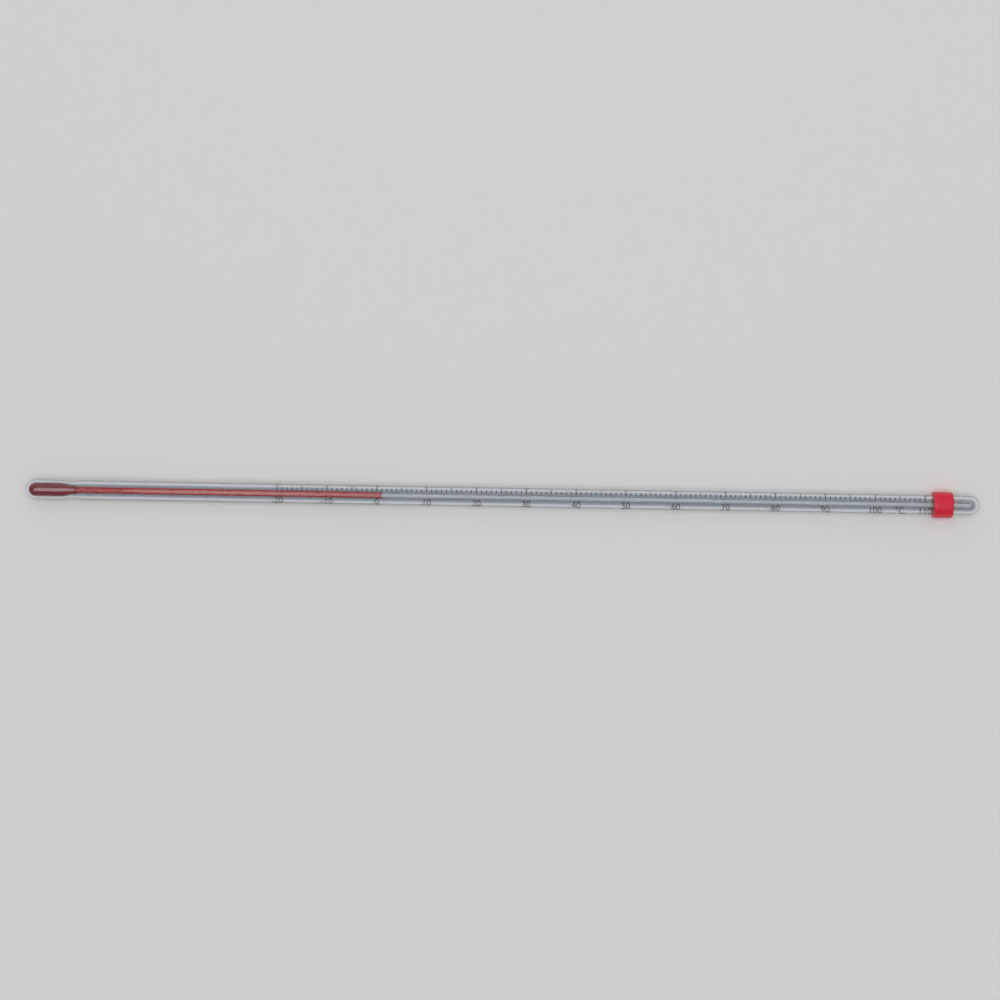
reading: 1 °C
